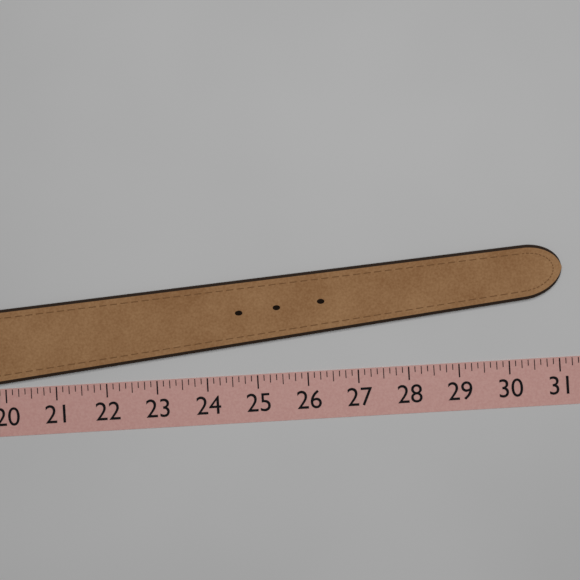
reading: 31.125 (no unit)
